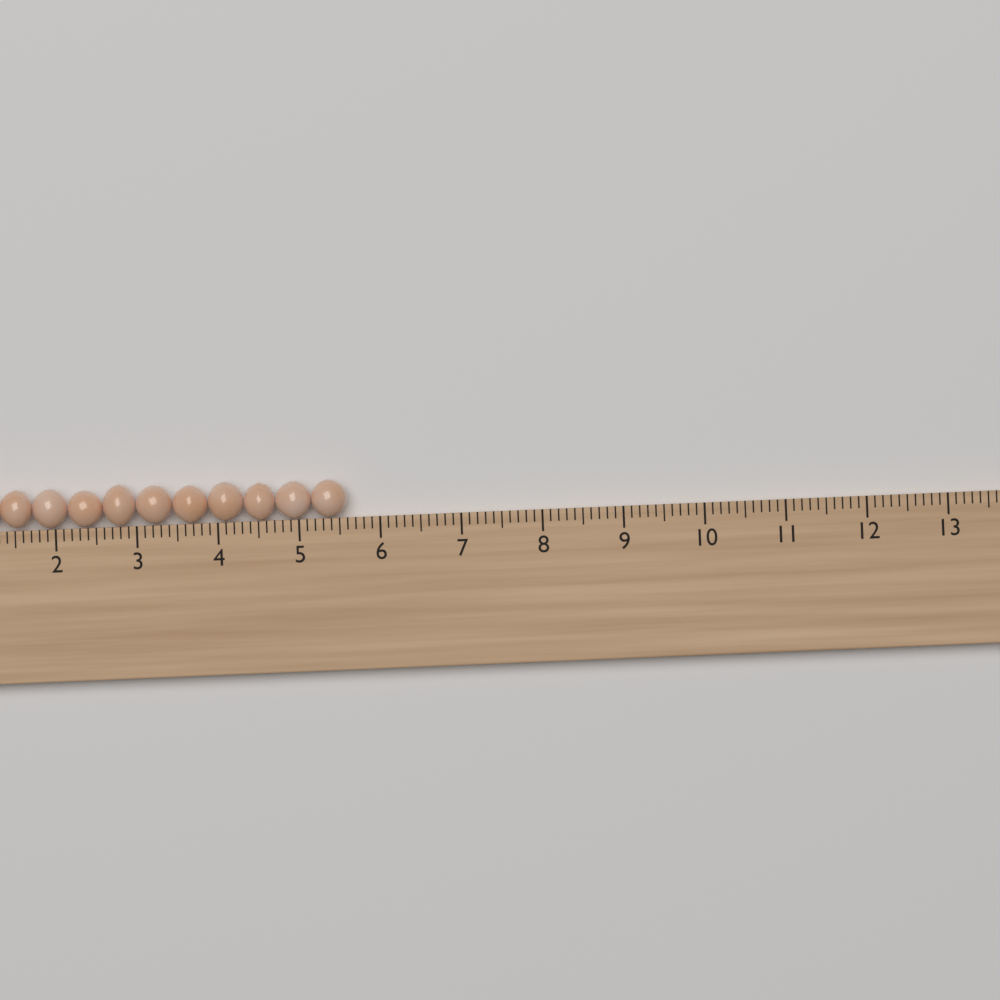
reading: 5.6 cm
